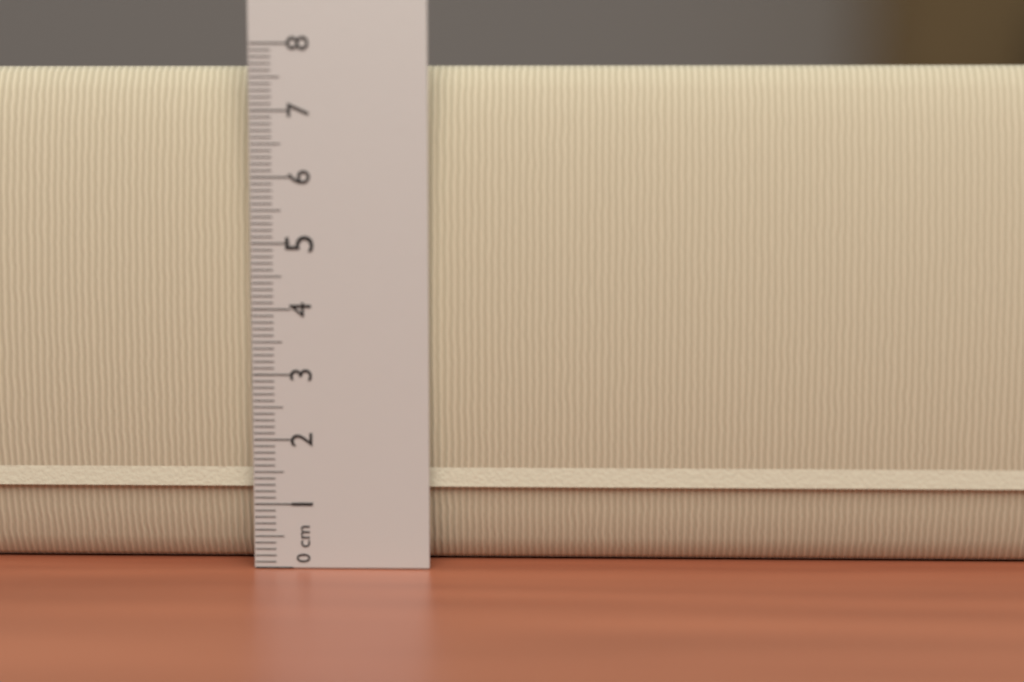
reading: 7.7 cm
